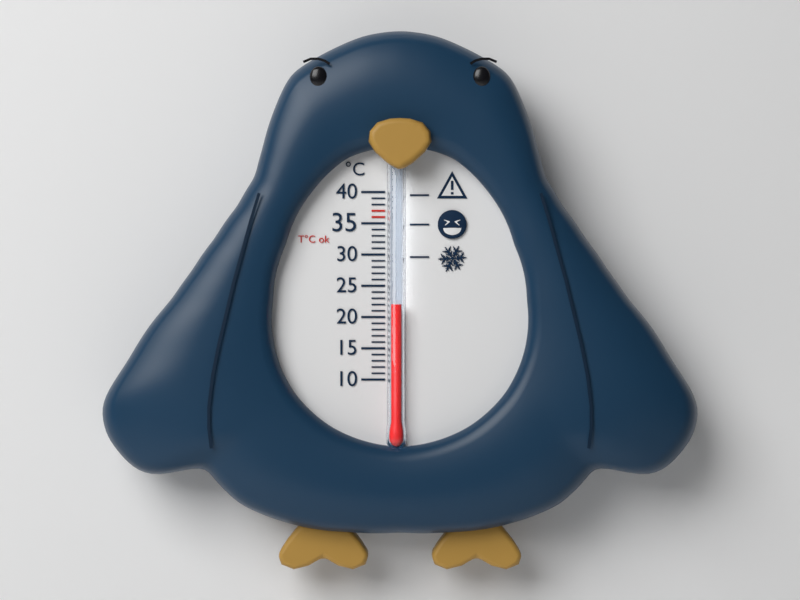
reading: 22 °C
